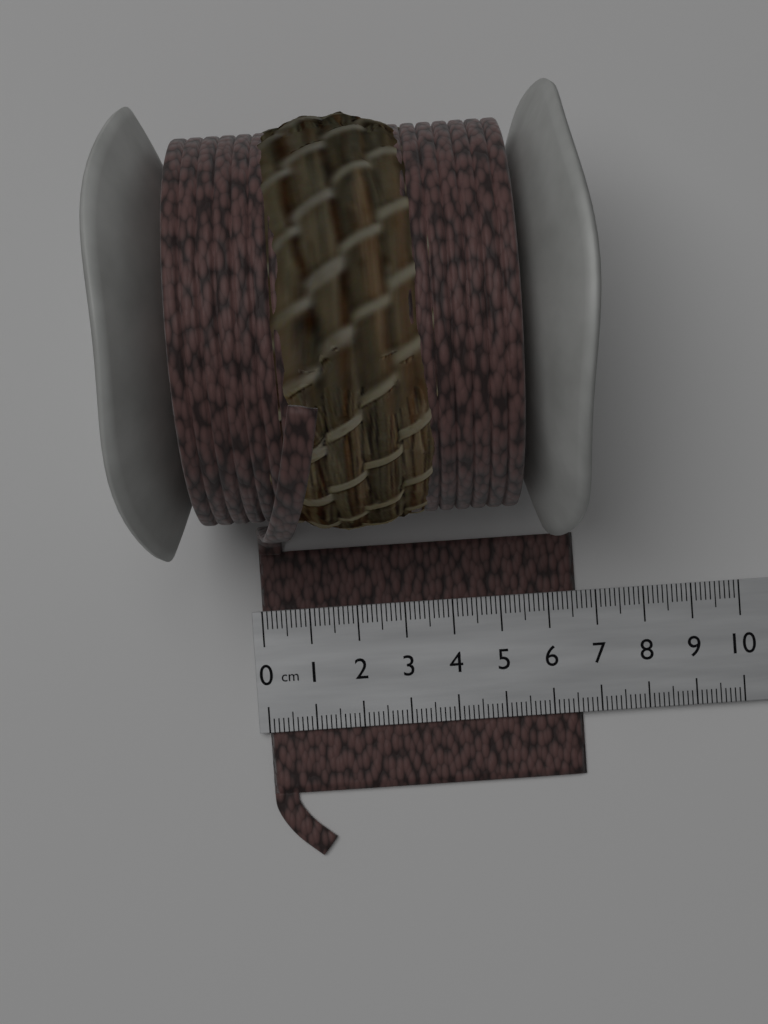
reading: 6.6 cm
